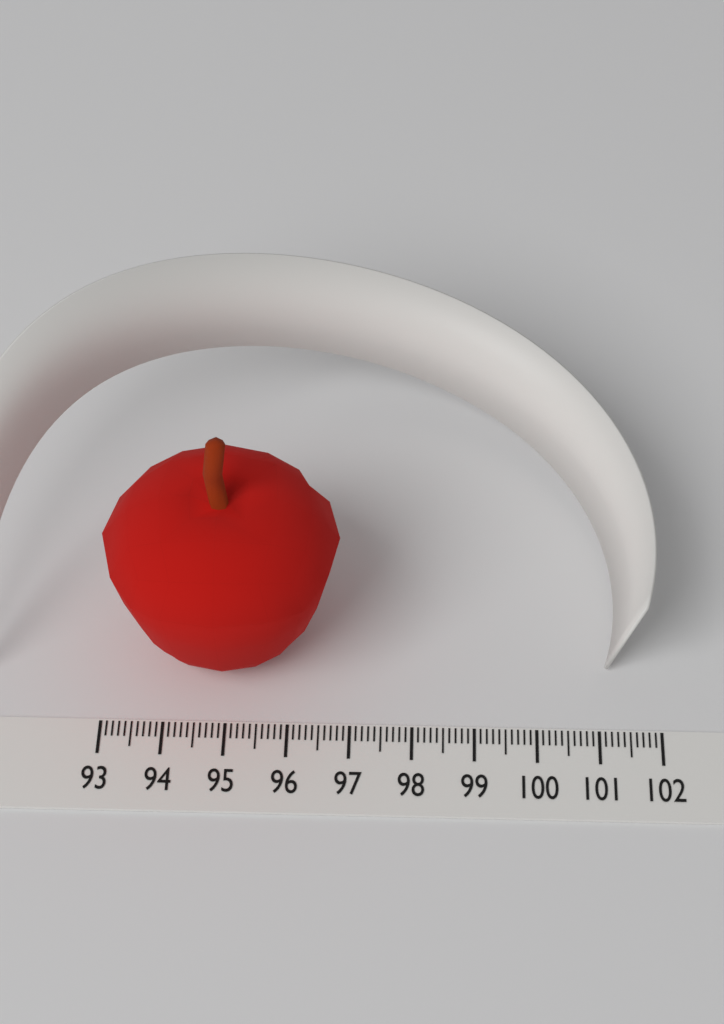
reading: 96.8 (no unit)
